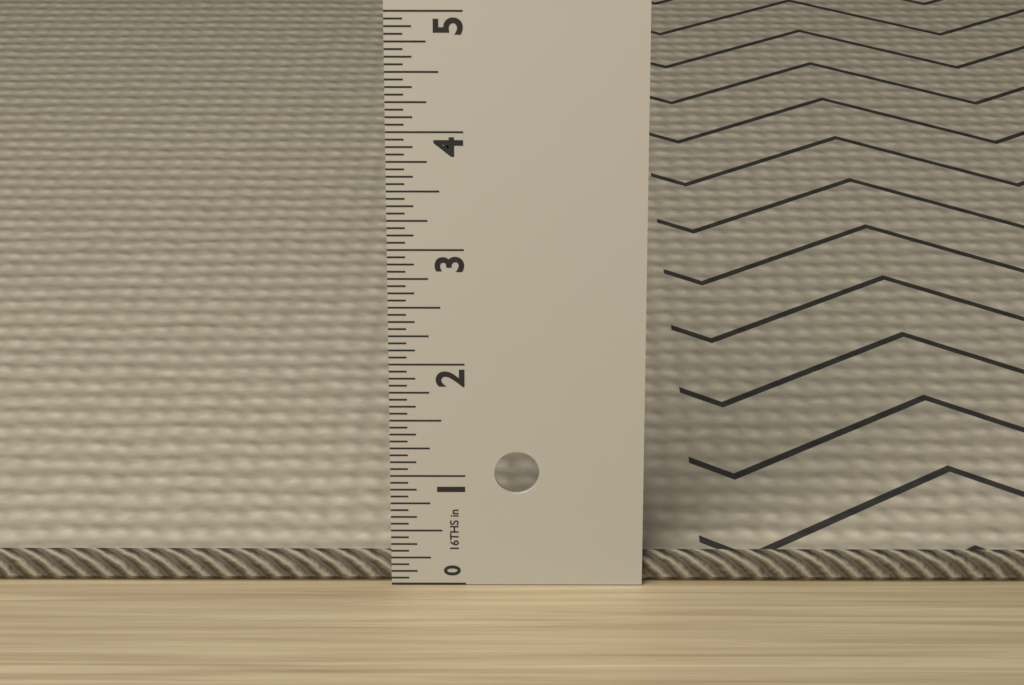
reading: 0.2500 in
